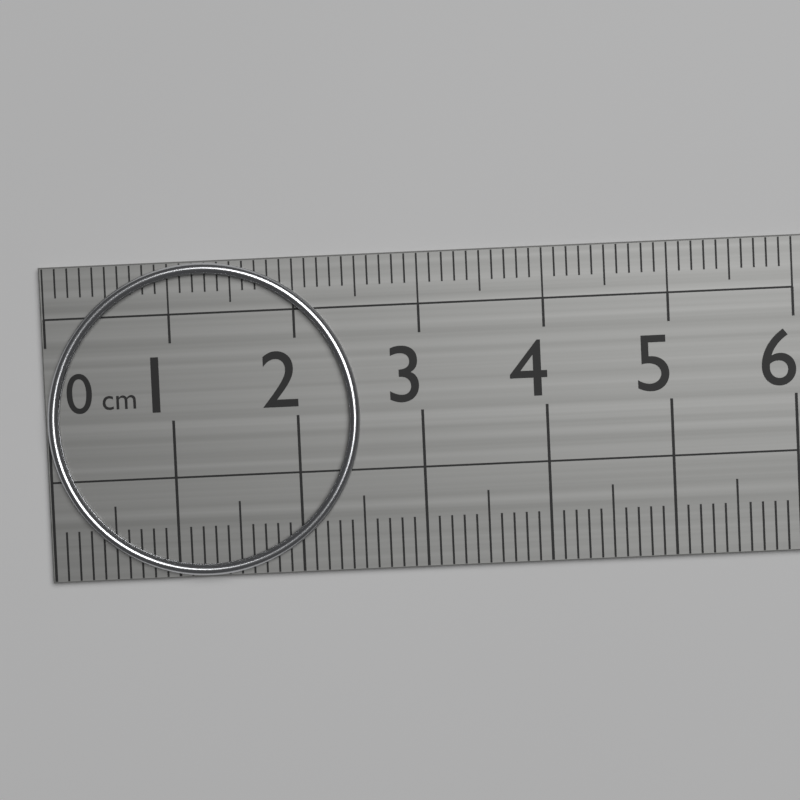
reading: 2.5 cm
